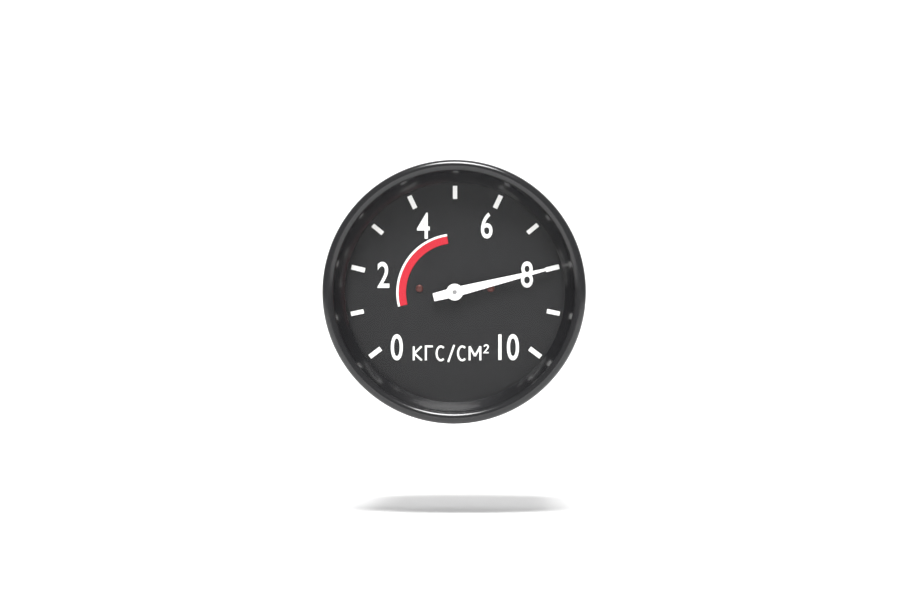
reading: 8 кгс/см²
